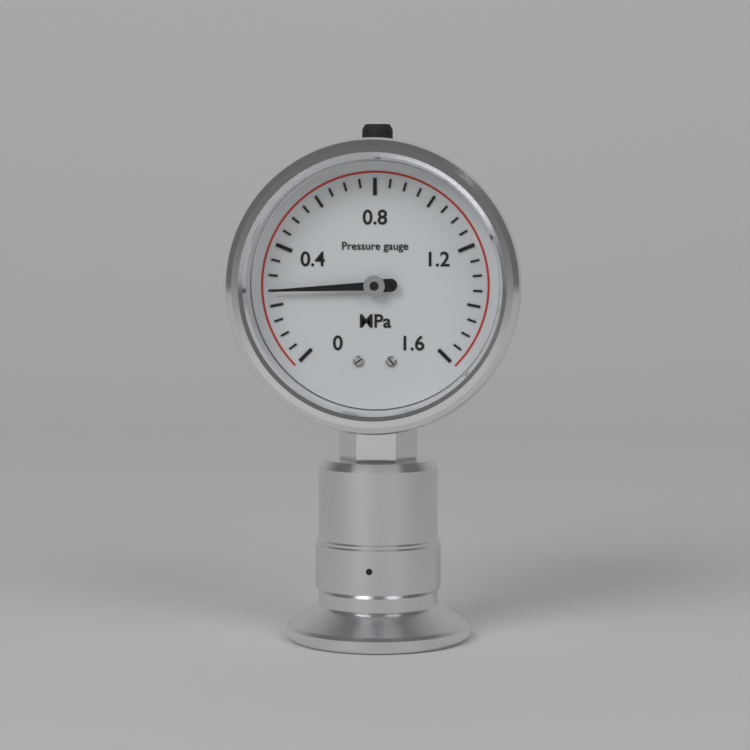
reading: 0.25 MPa
